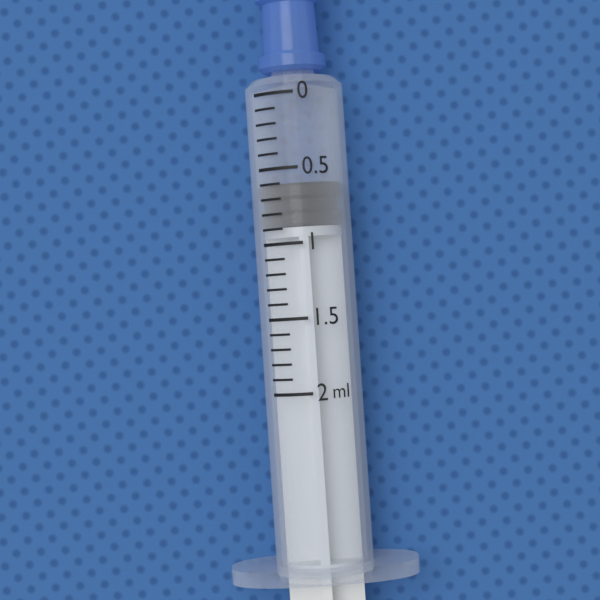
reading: 0.6 ml
